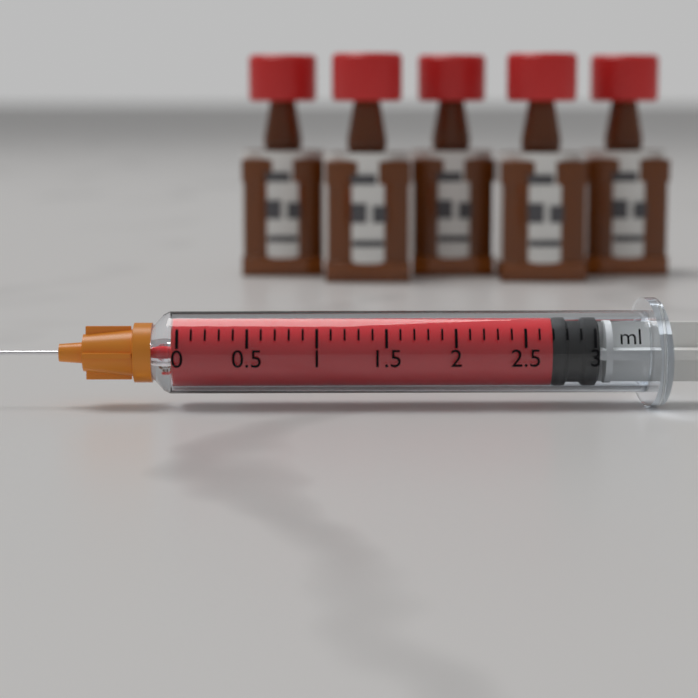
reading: 2.7 ml
